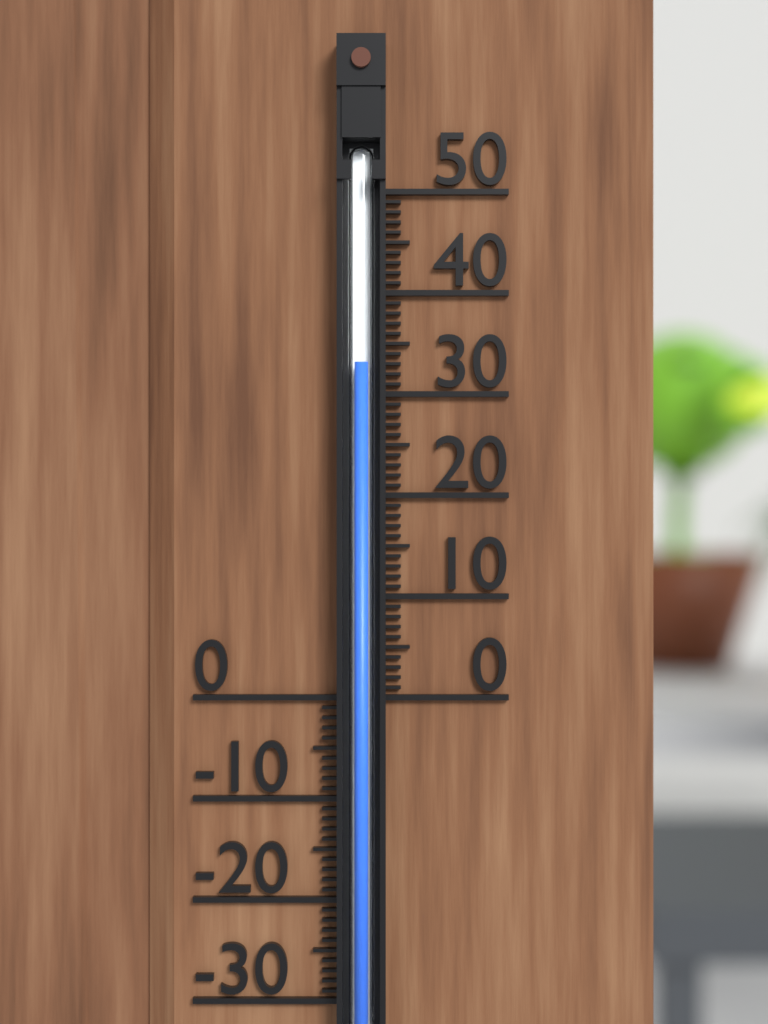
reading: 33 (no unit)
